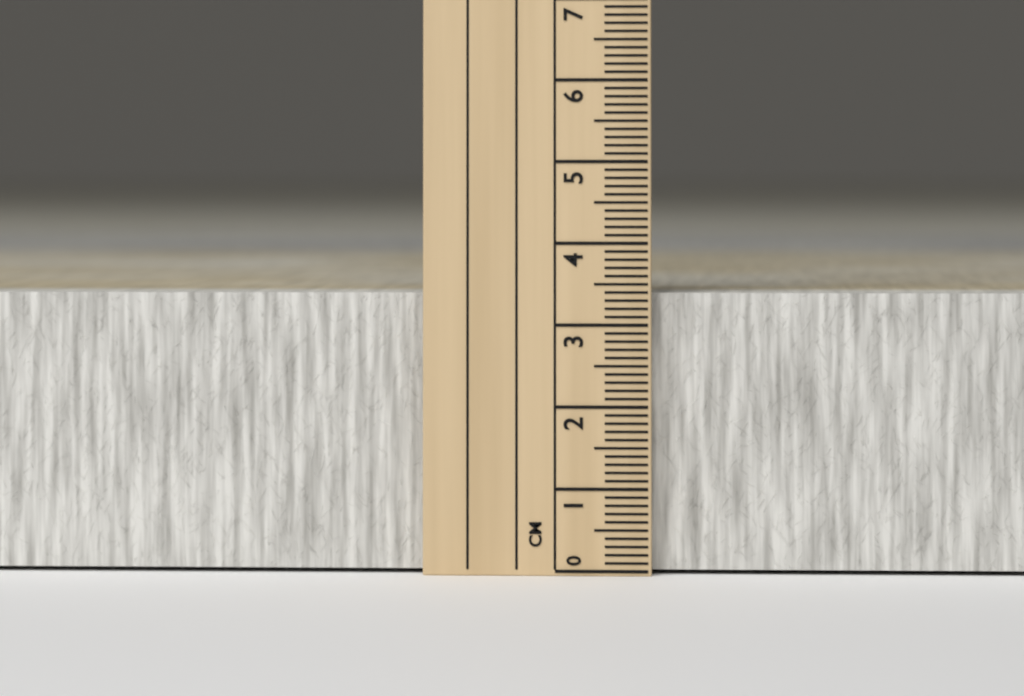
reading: 3.4 cm
